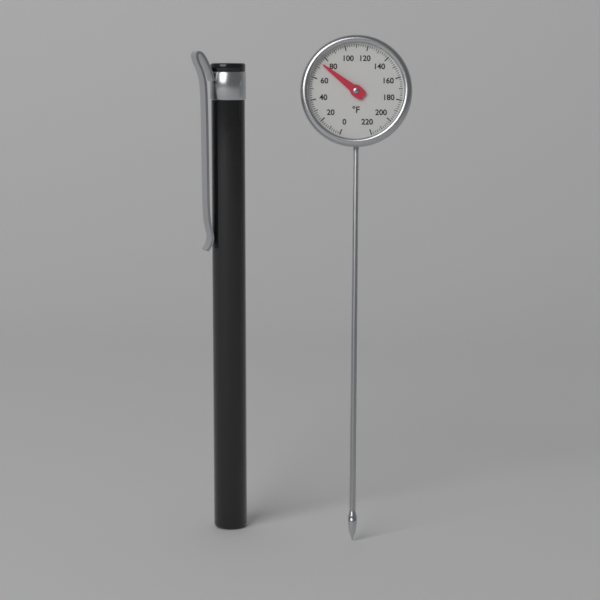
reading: 74 °F
